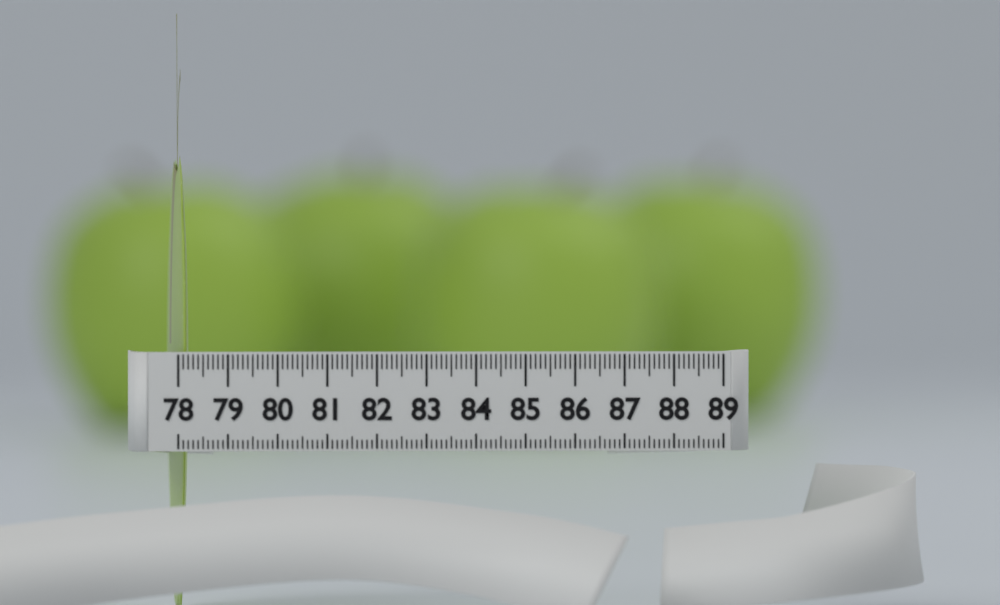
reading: 78.3 (no unit)
